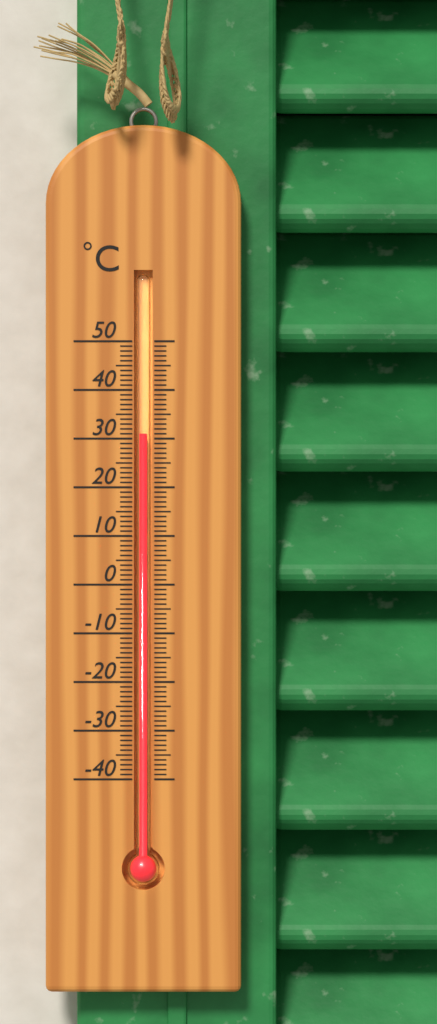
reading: 31 °C
